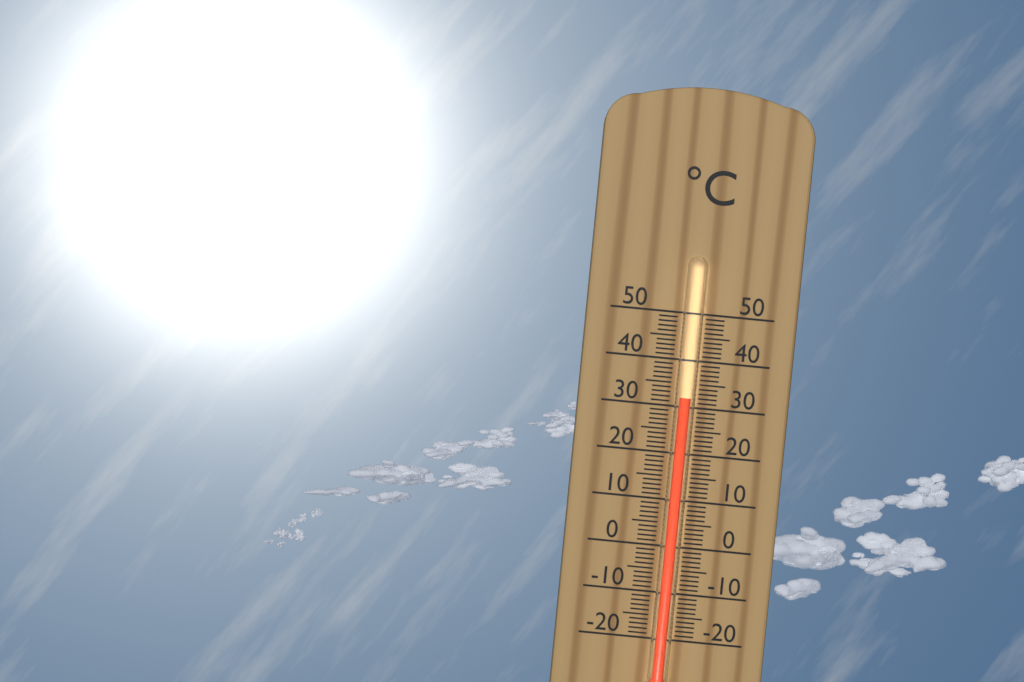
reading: 32 °C
